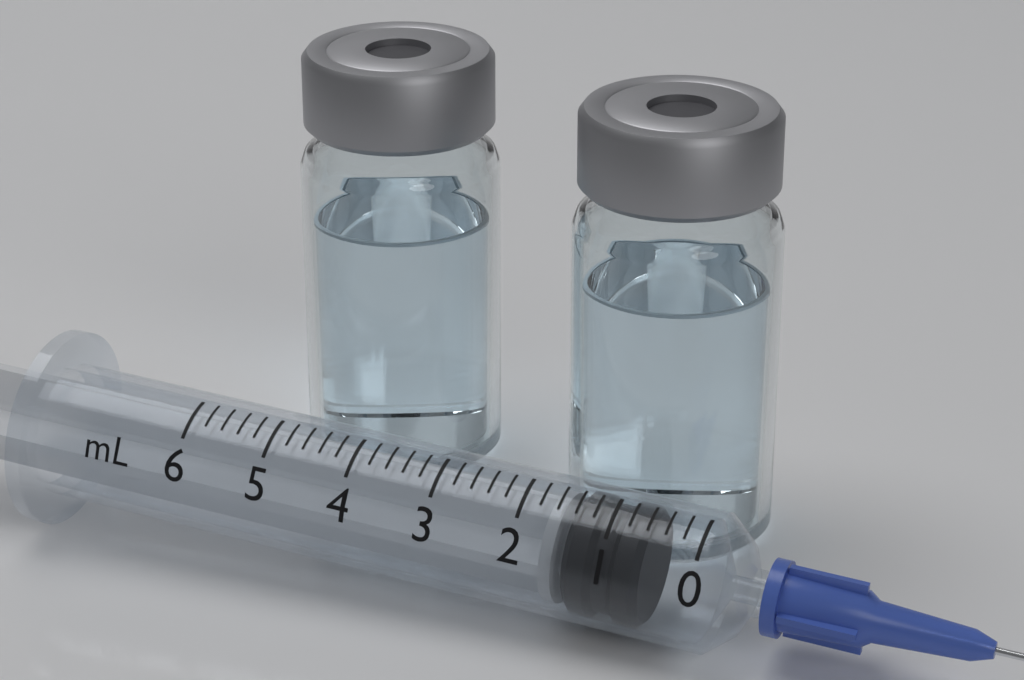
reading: 0.6 ml
